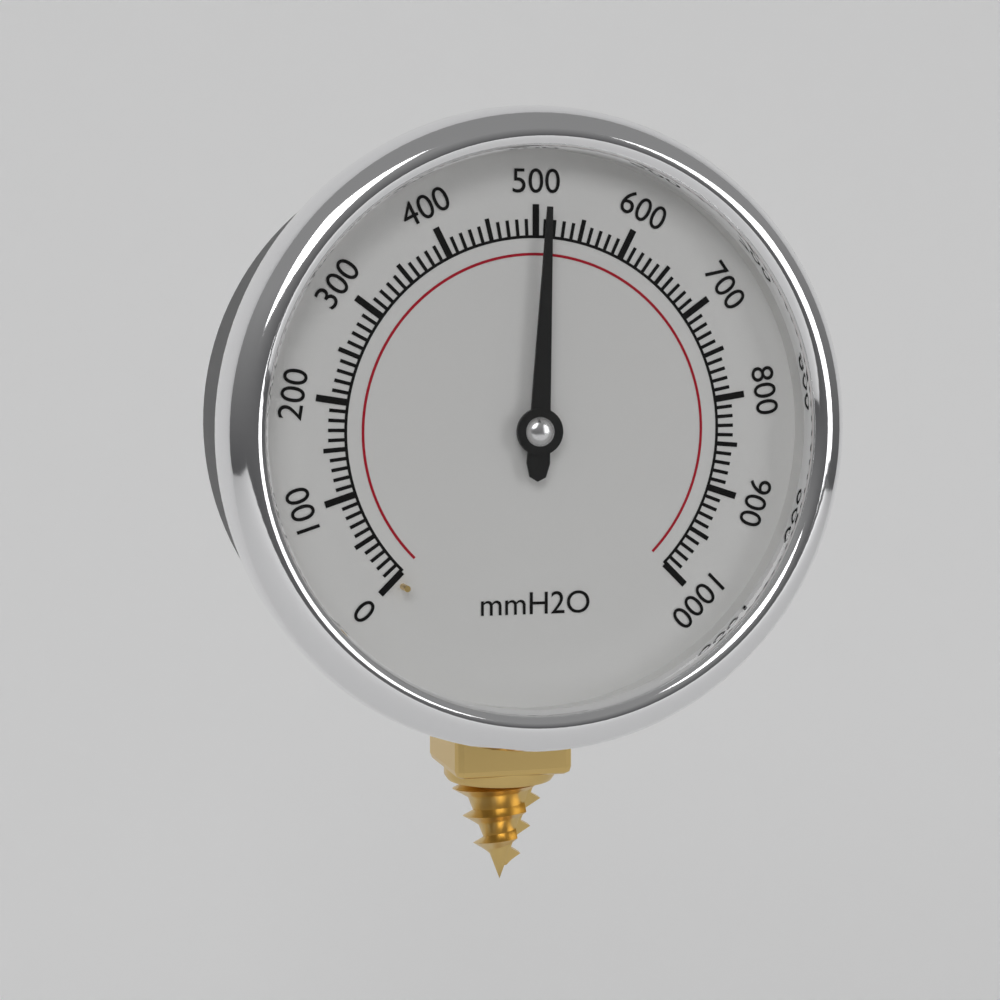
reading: 510 mmH2O
